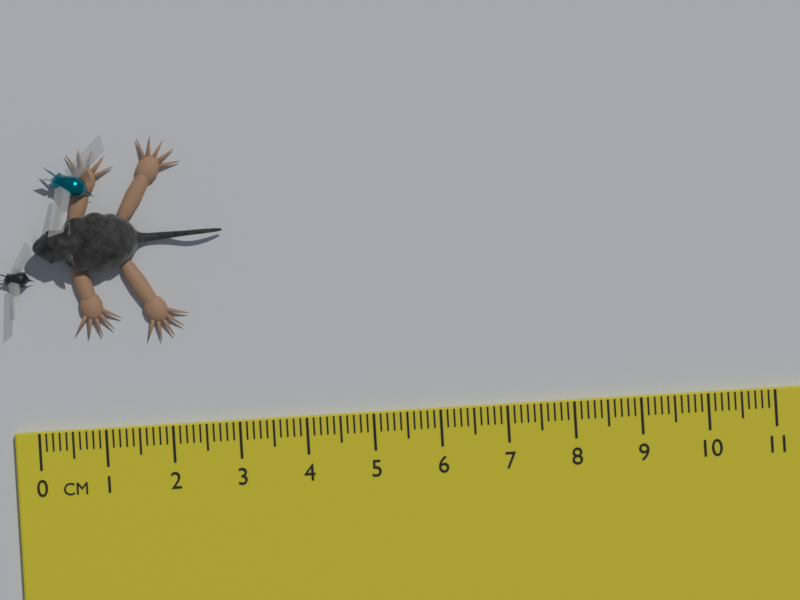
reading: 2.9 cm
